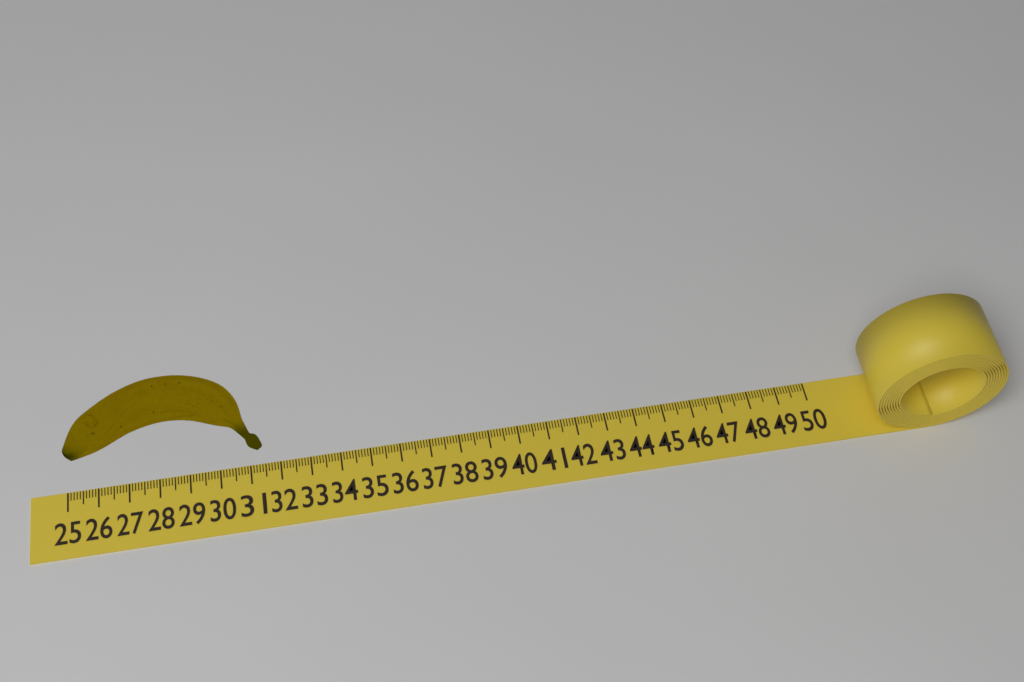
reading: 31.5 (no unit)
